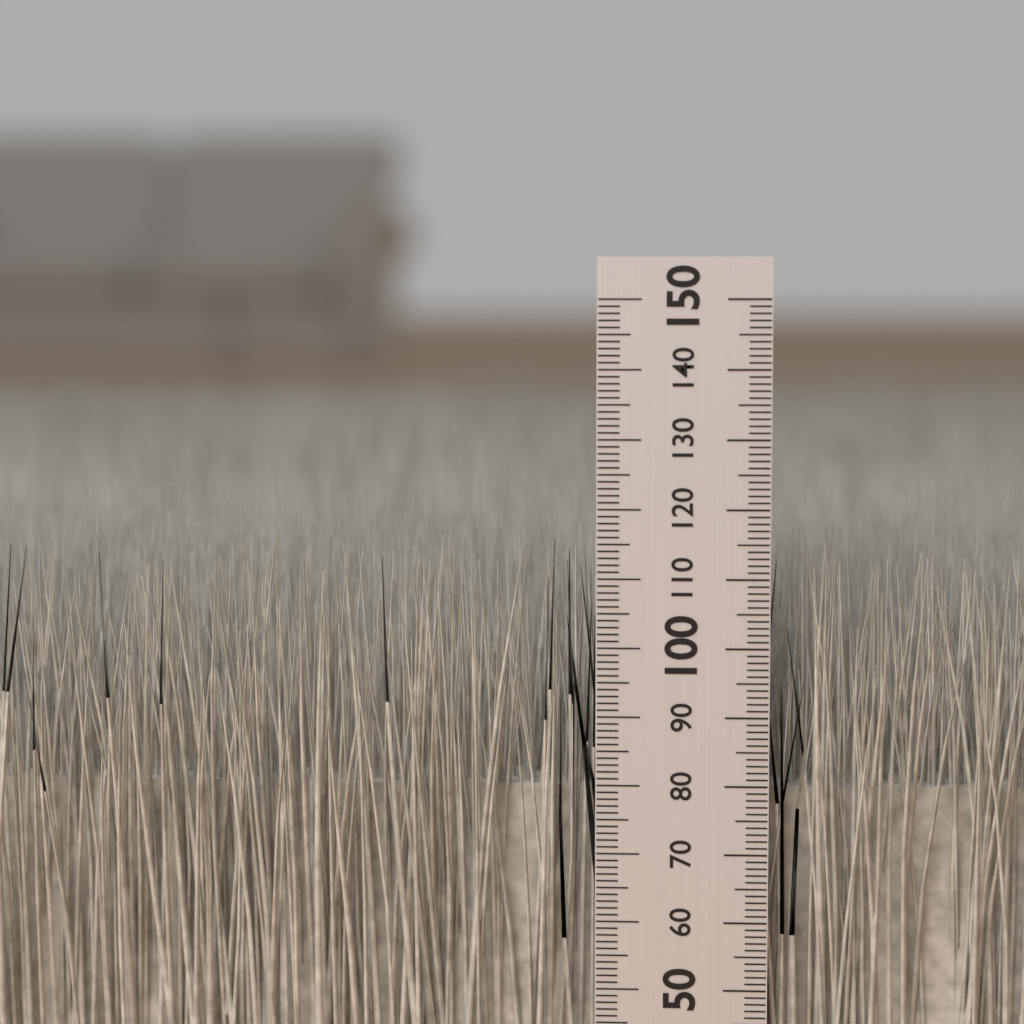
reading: 116 mm
